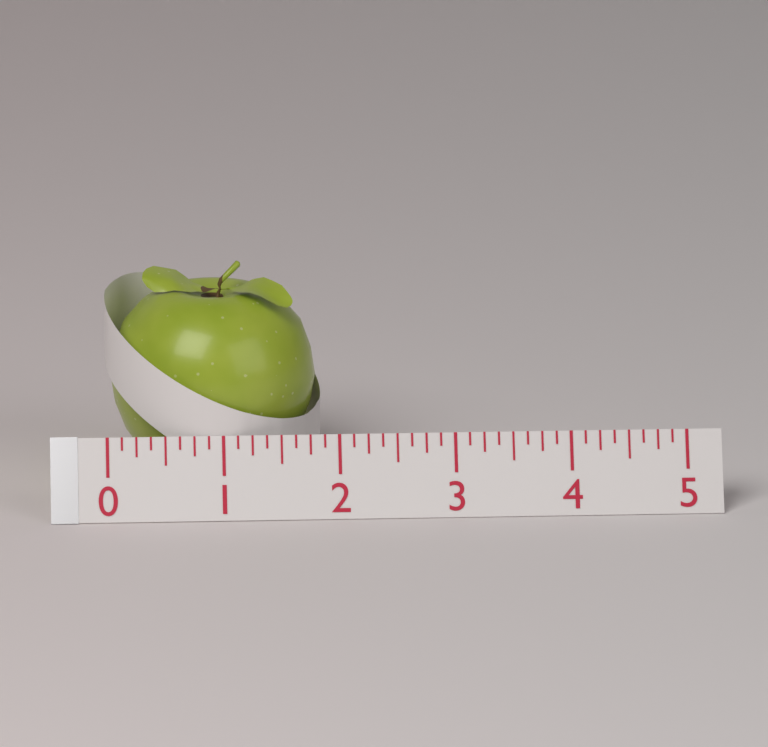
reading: 1.875 (no unit)
